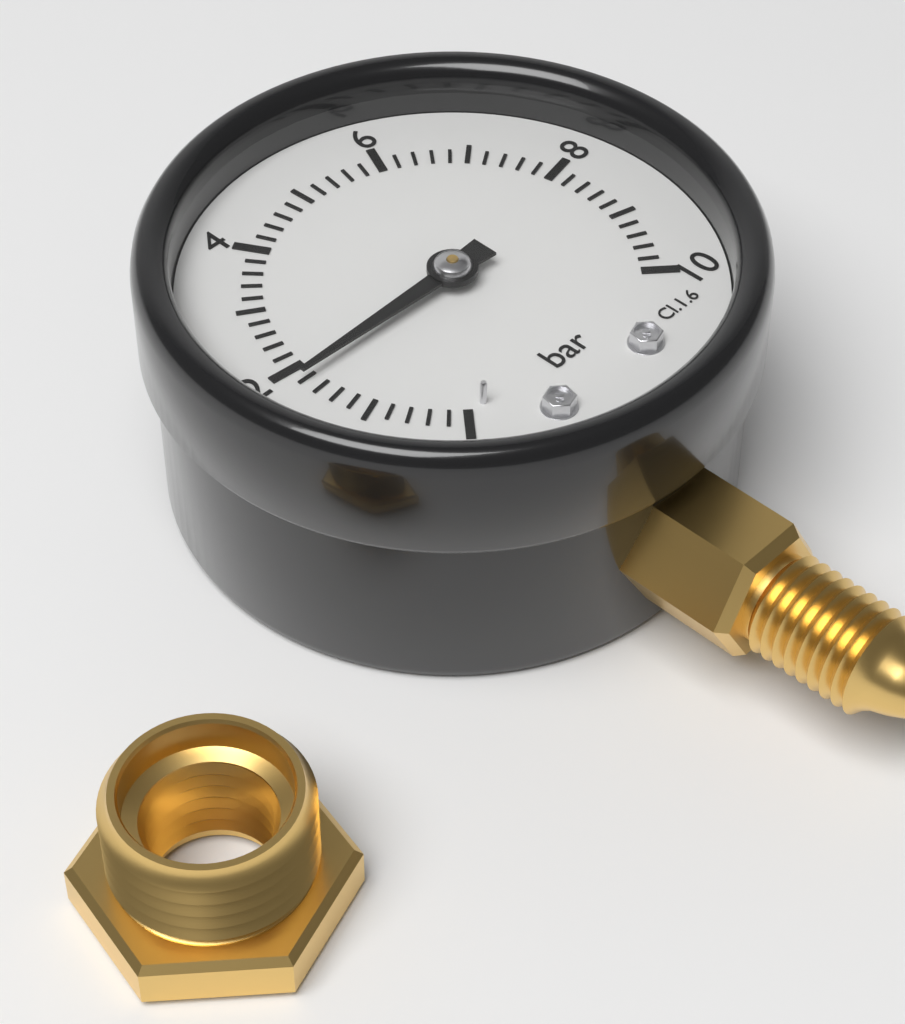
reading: 1.8 bar
